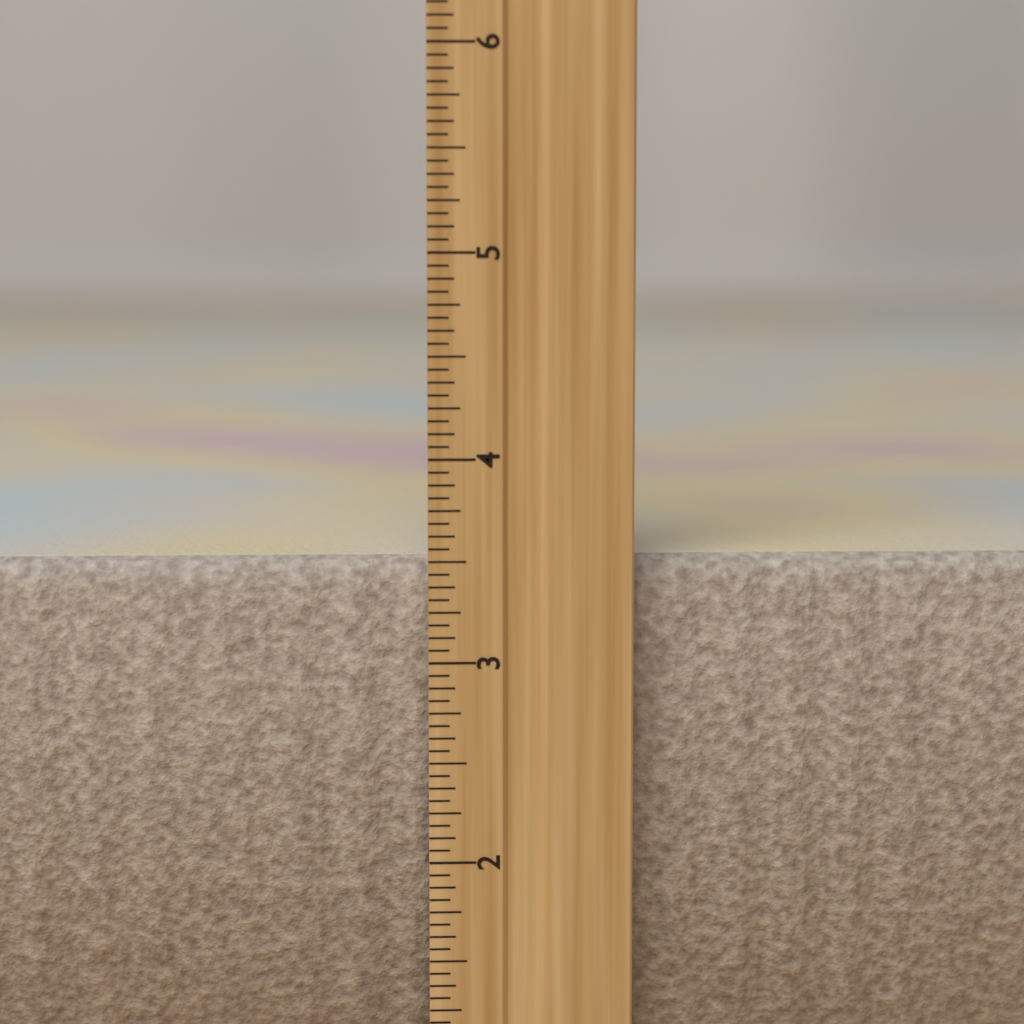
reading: 3.5000 inch
